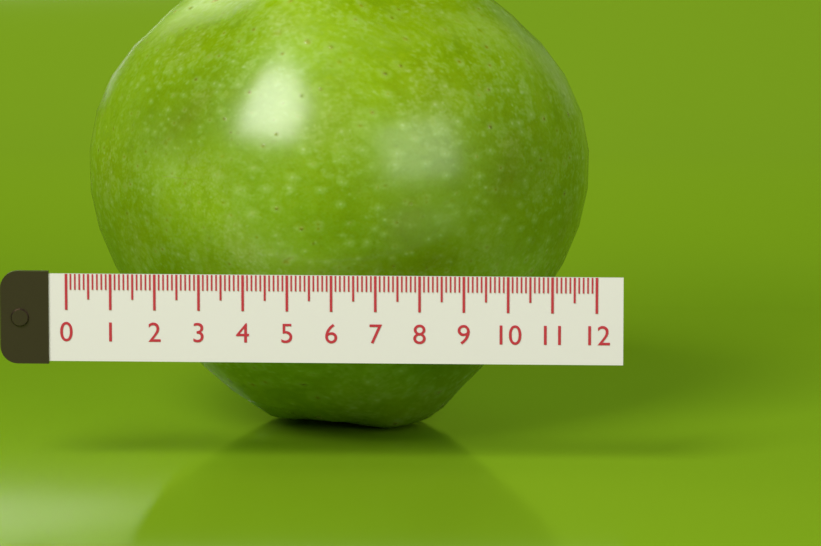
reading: 11.7 (no unit)
